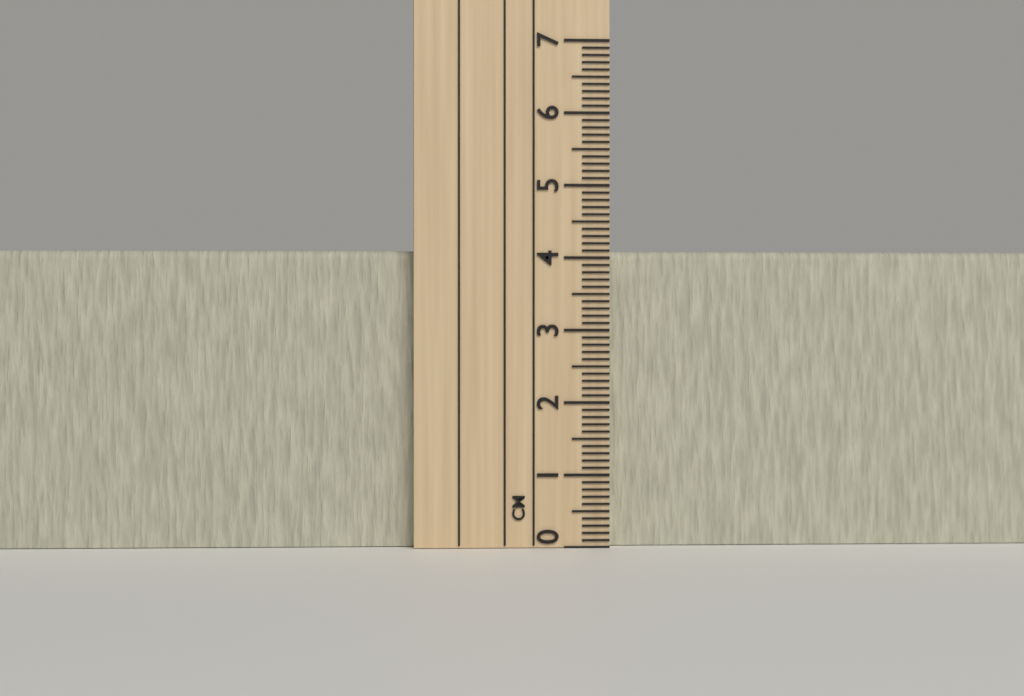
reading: 4.1 cm
